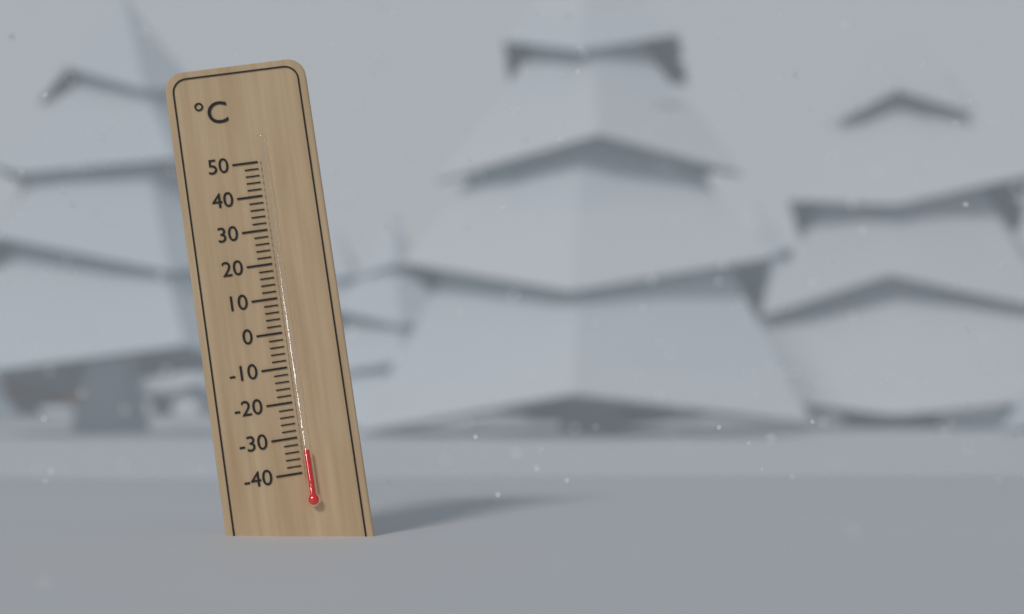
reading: -34 °C
